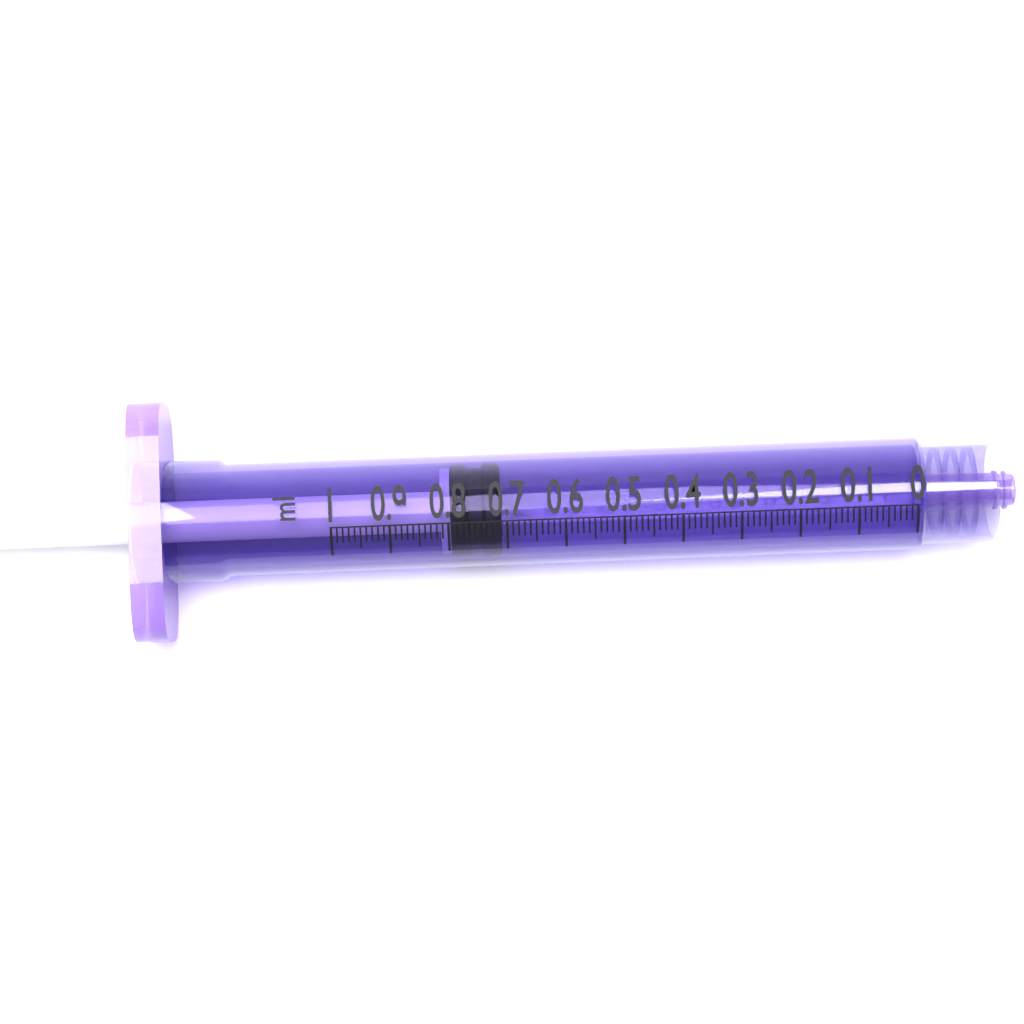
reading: 0.71 ml
